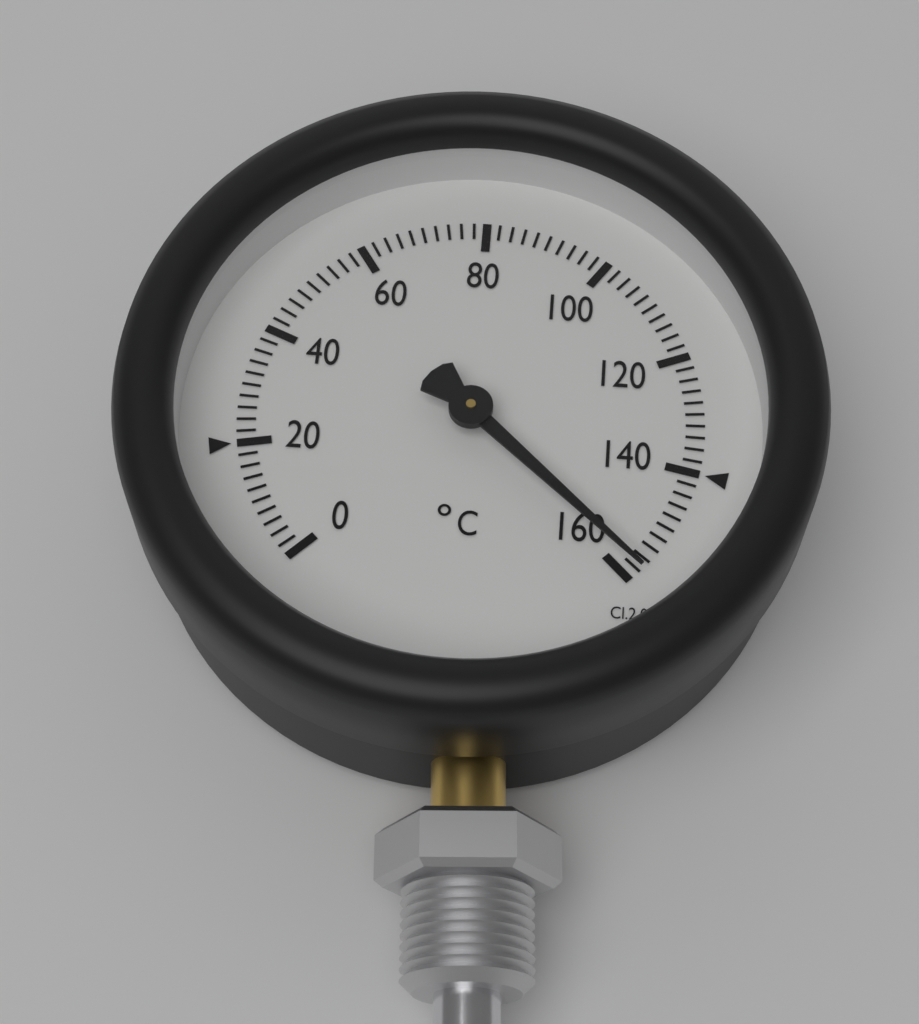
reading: 158 °C
